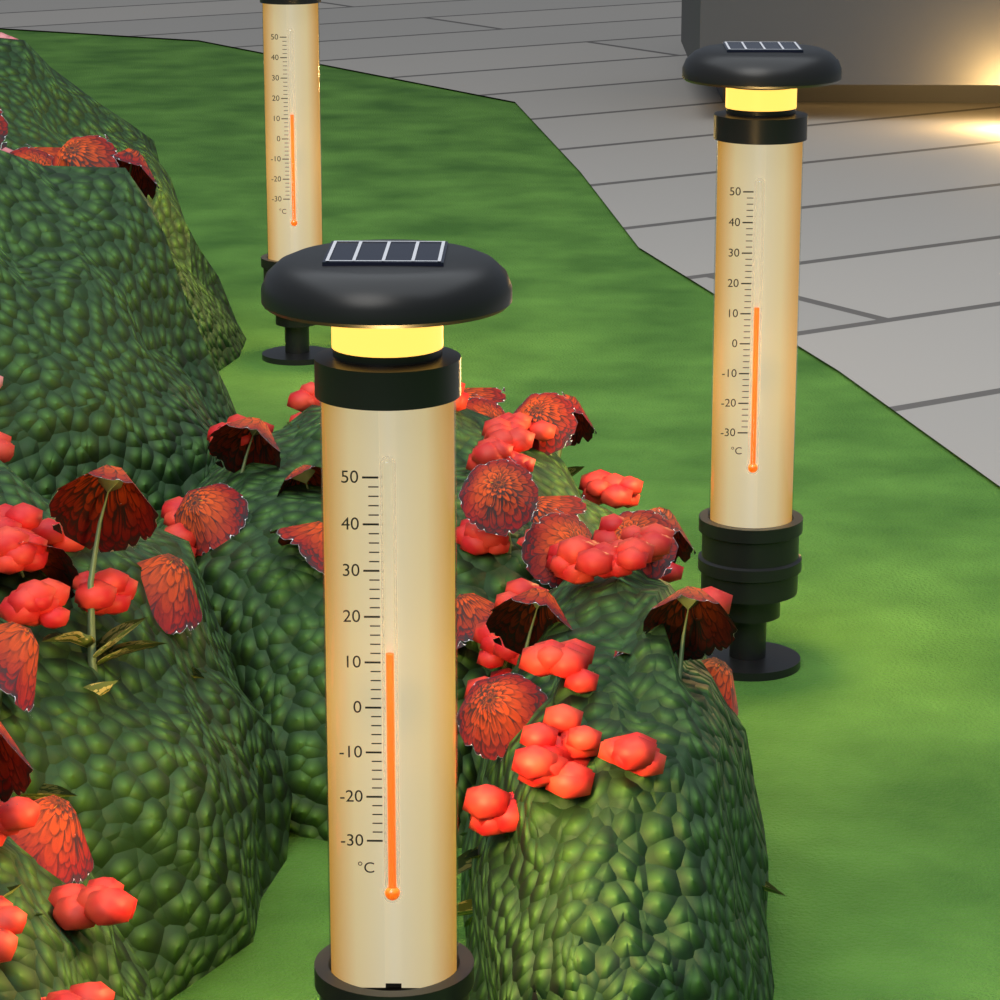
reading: 12 °C
